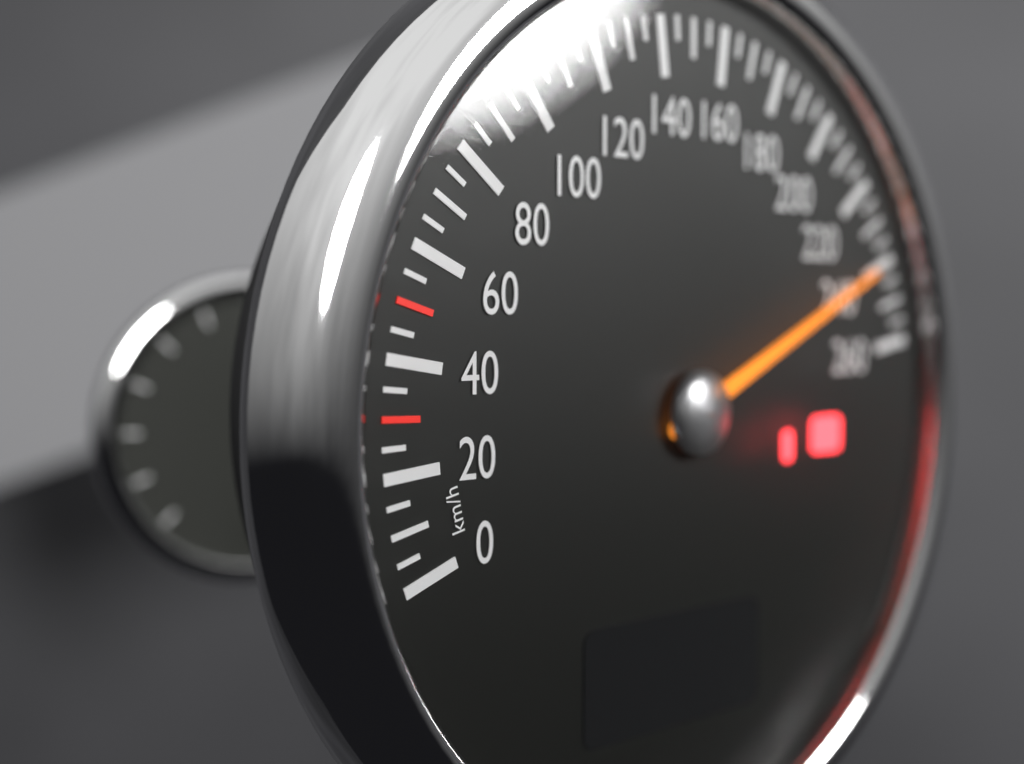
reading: 240 km/h
